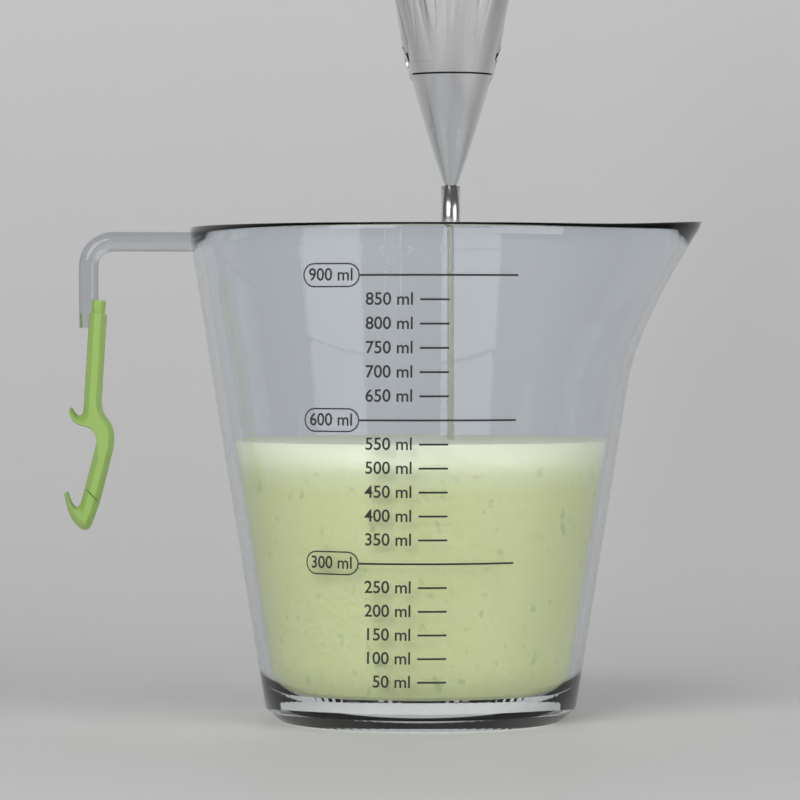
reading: 550 ml
